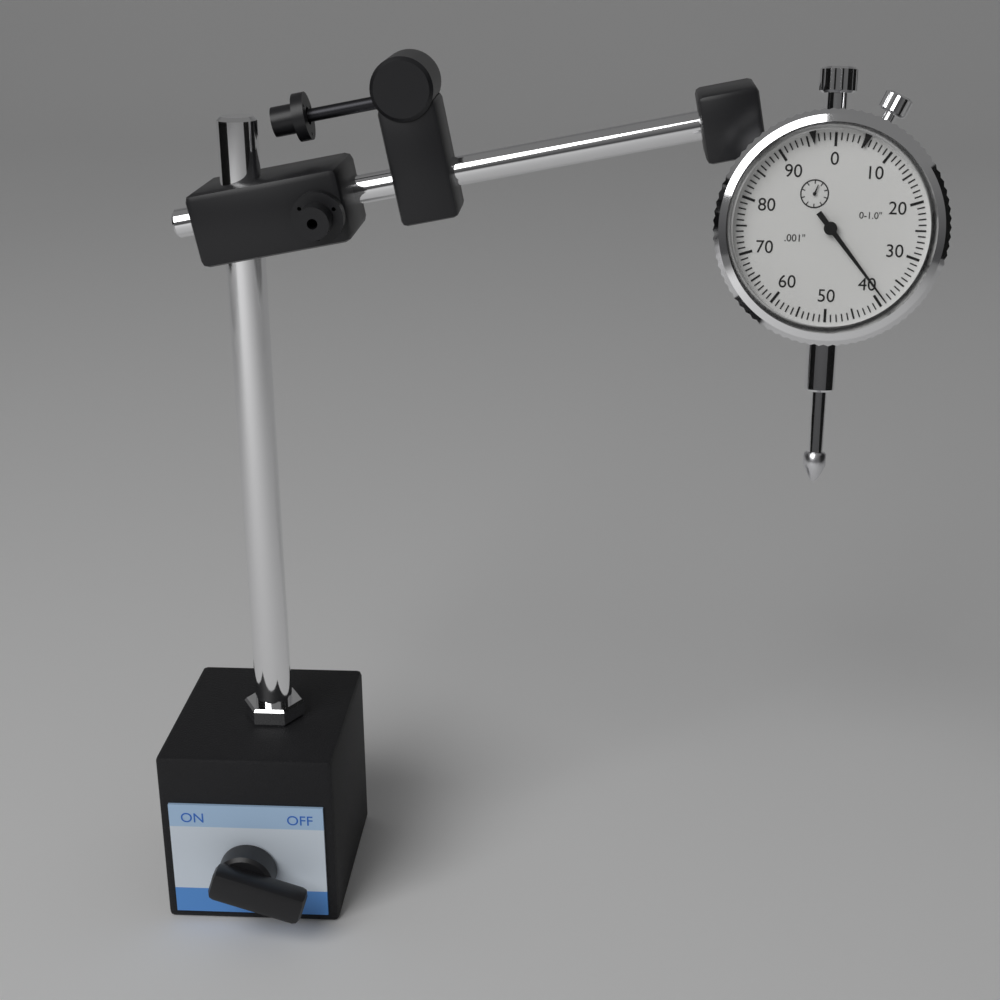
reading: 0.039 in
